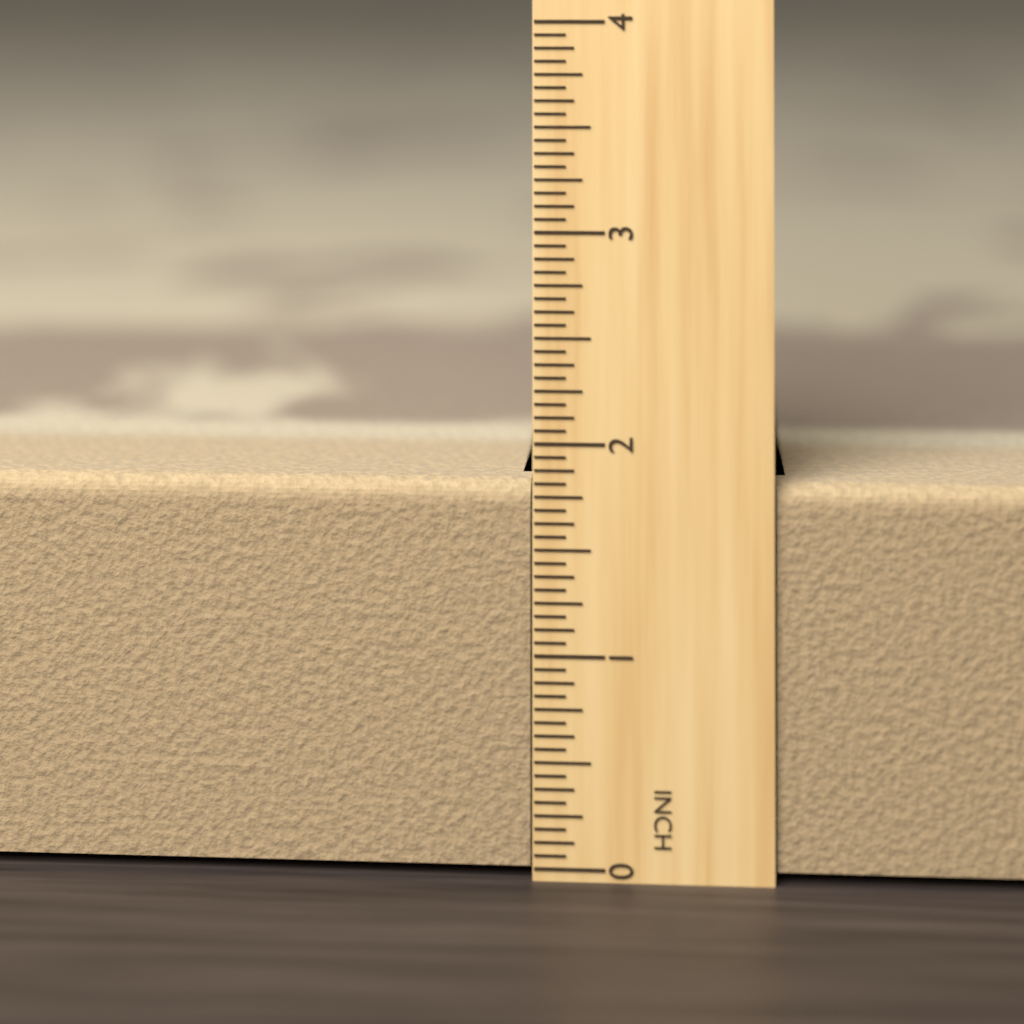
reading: 1.8125 in
